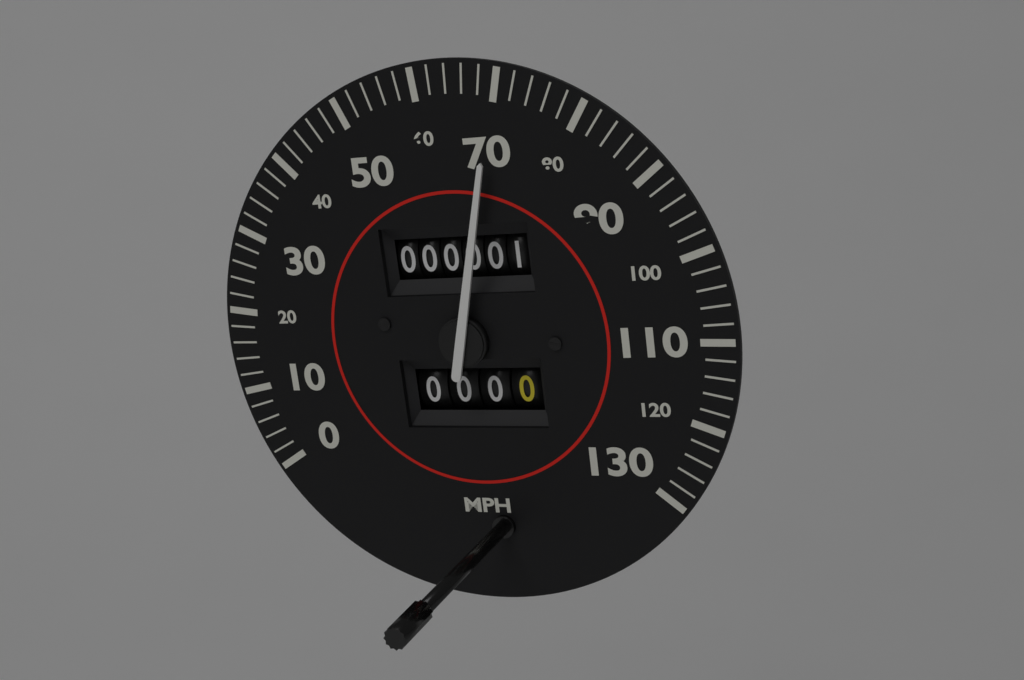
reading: 70 mph
